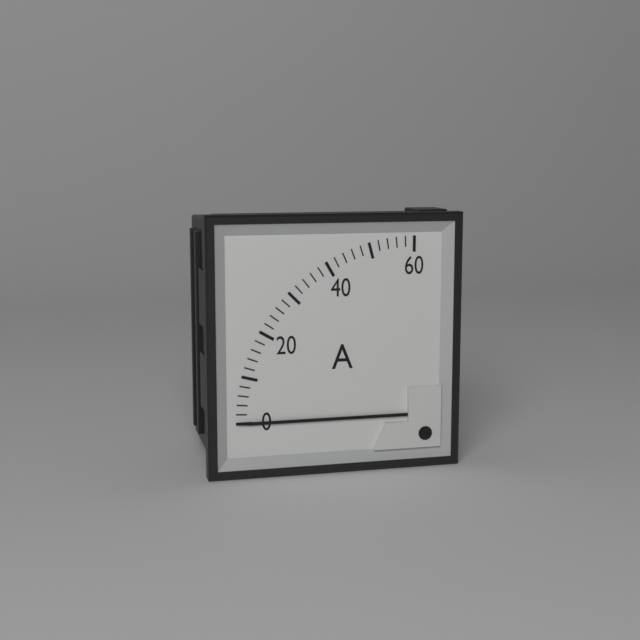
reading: 0 A
